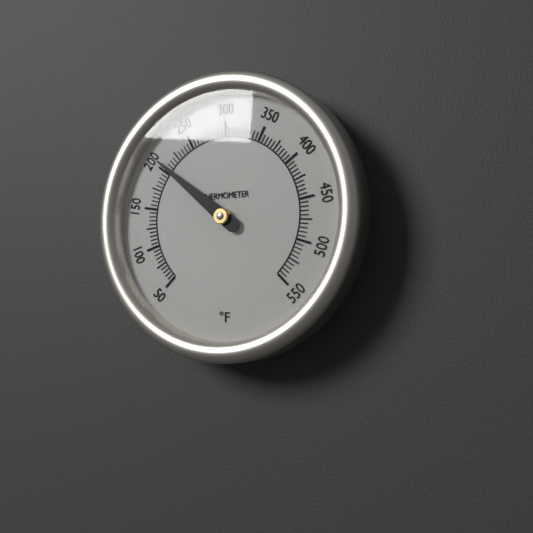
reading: 205 °F
